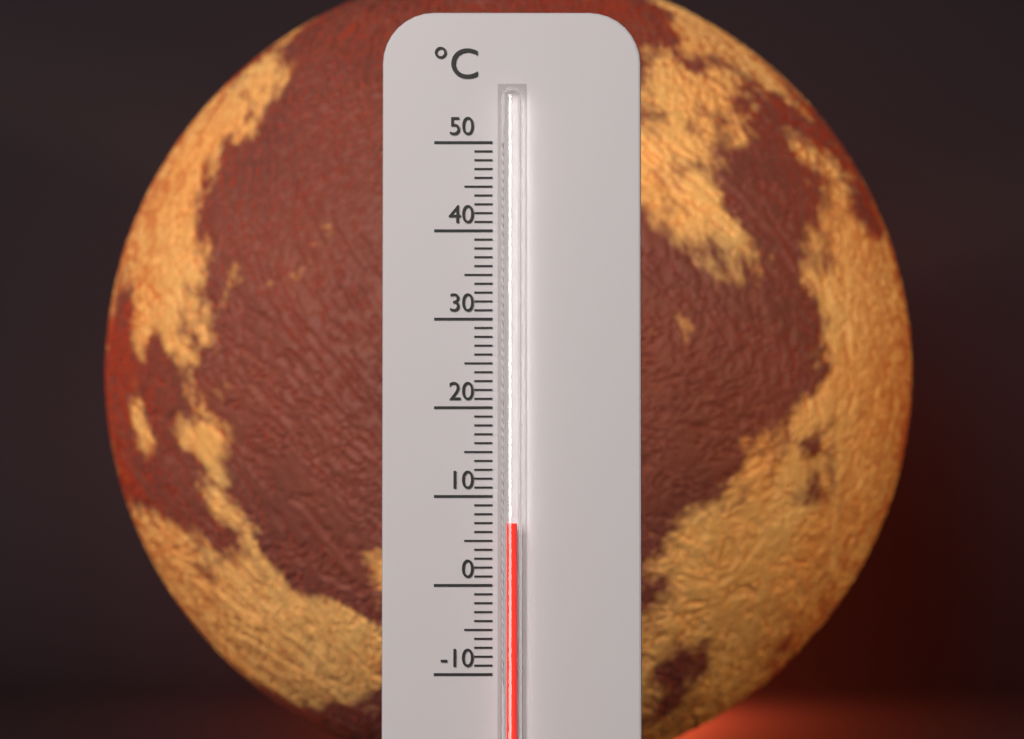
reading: 7 °C
